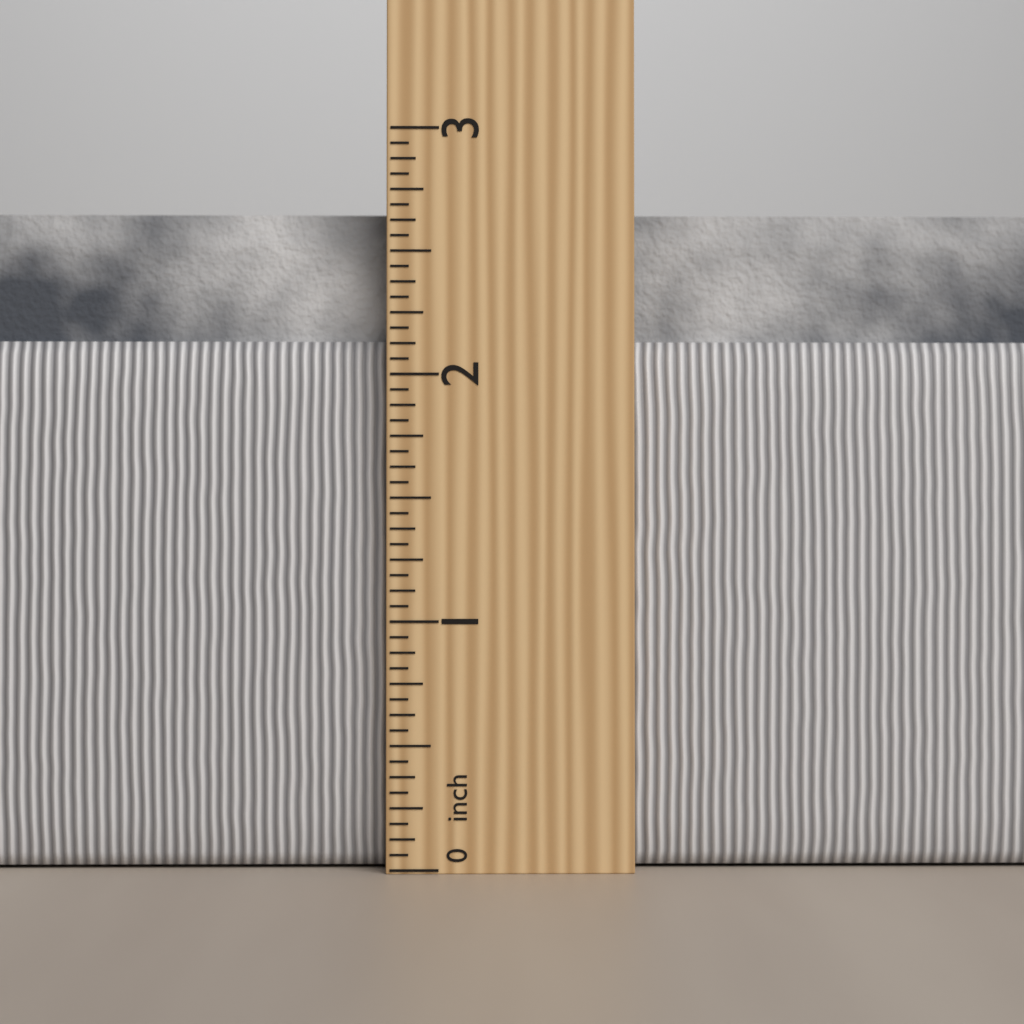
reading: 2.6875 in
